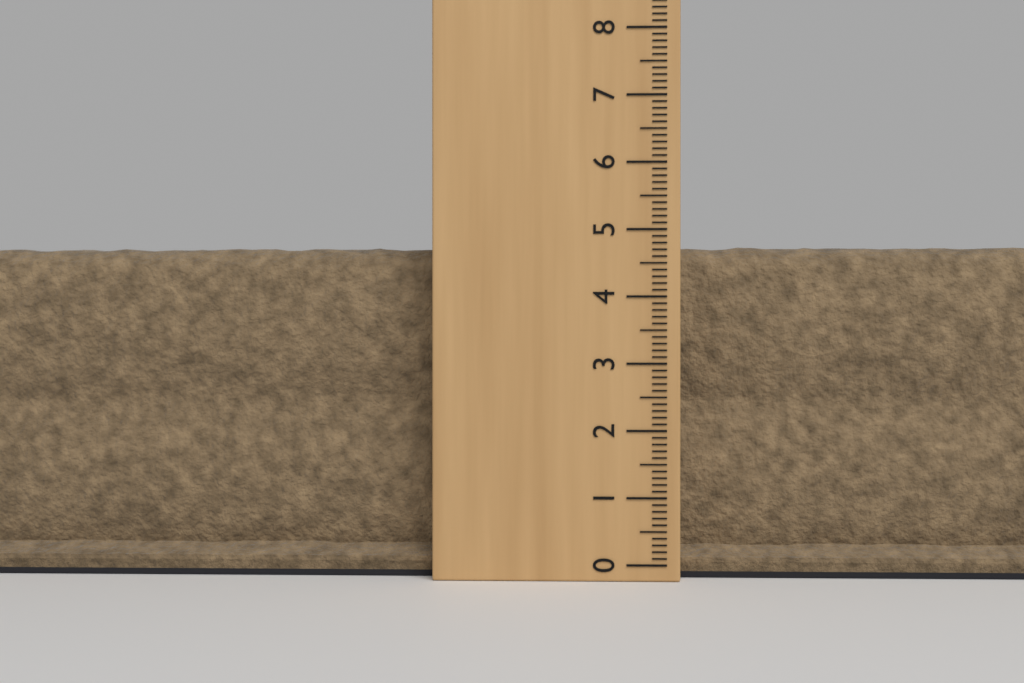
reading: 4.8 (no unit)
